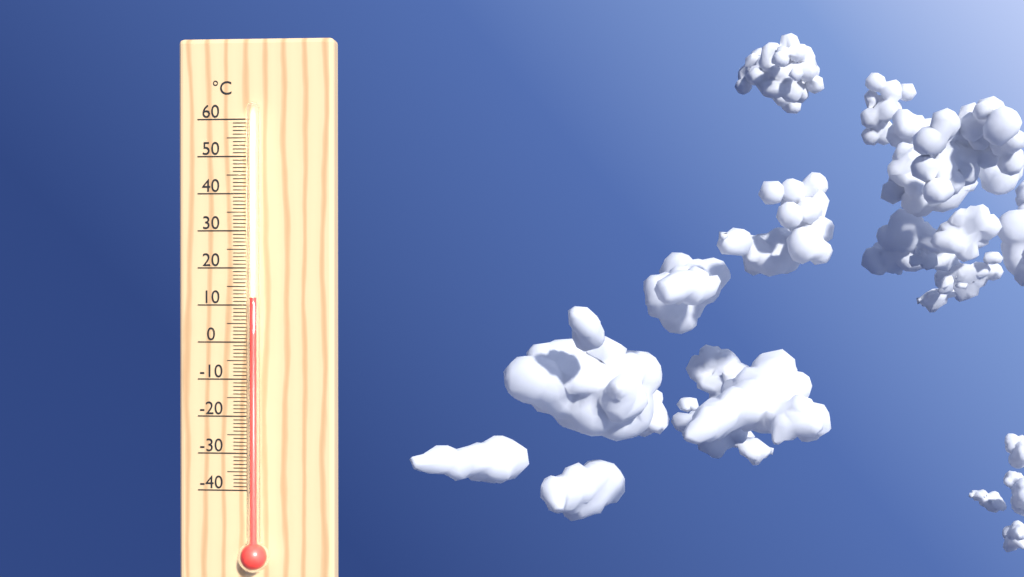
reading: 12 °C
